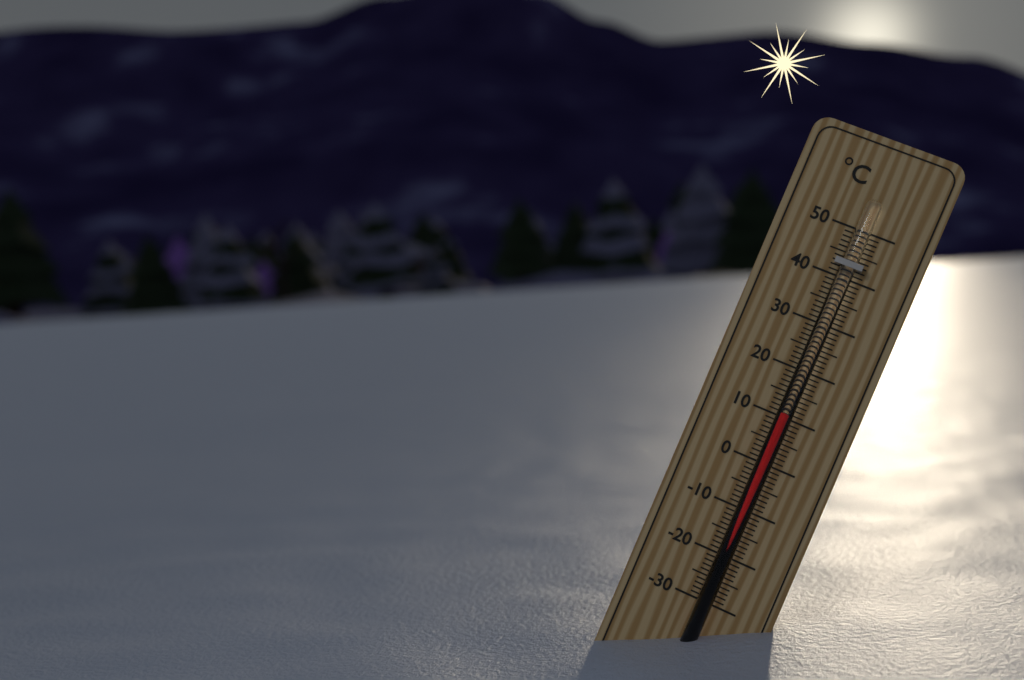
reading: 11 °C
